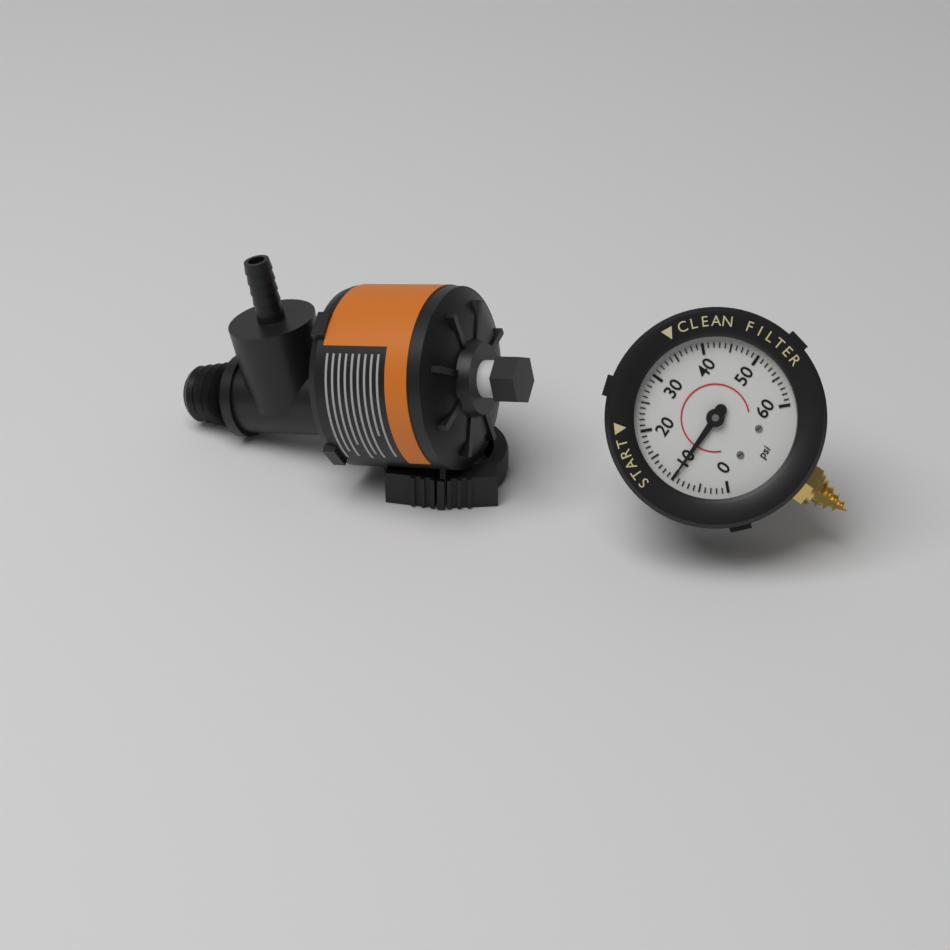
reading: 10 psi
